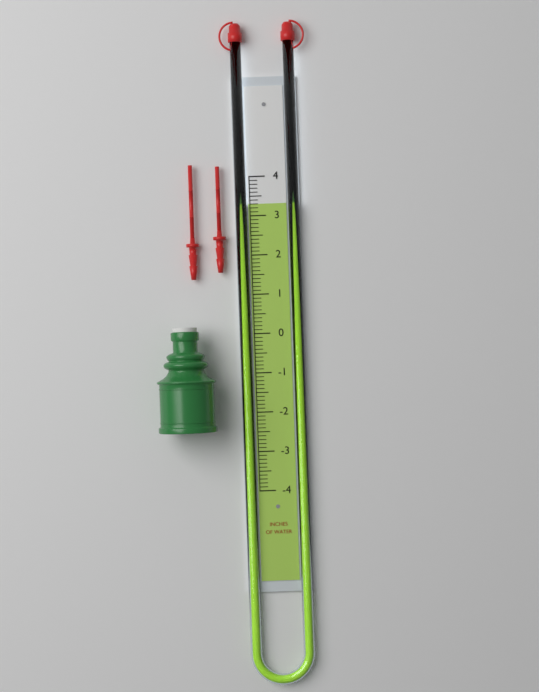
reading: 3.3 in
